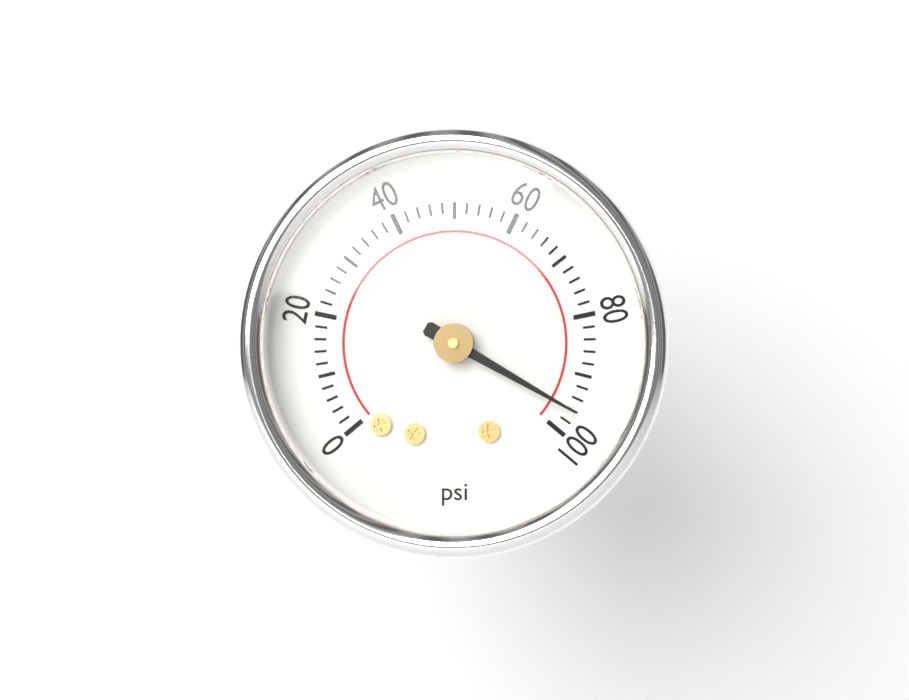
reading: 96 psi
